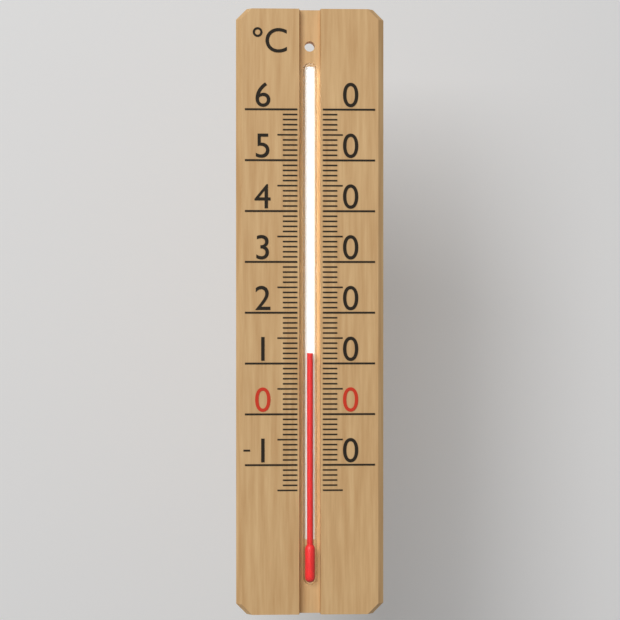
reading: 12 °C
